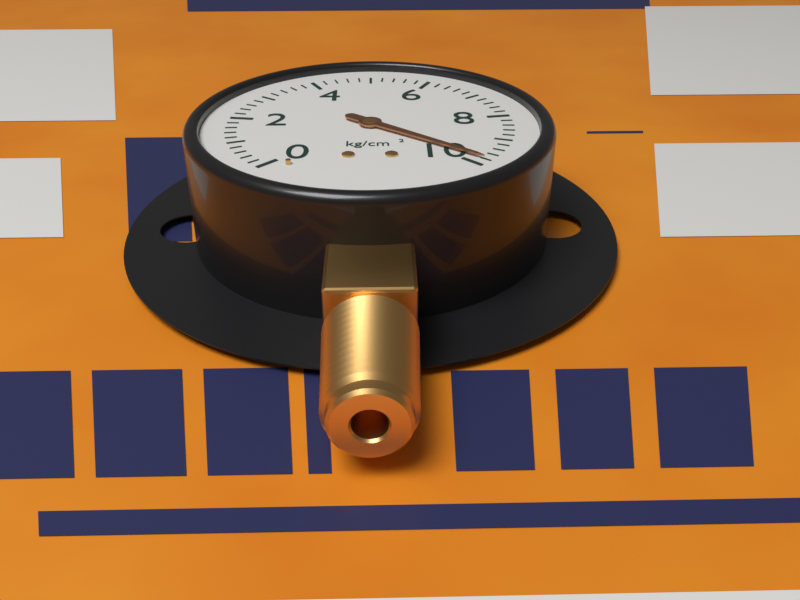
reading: 9.8 kg/cm²
